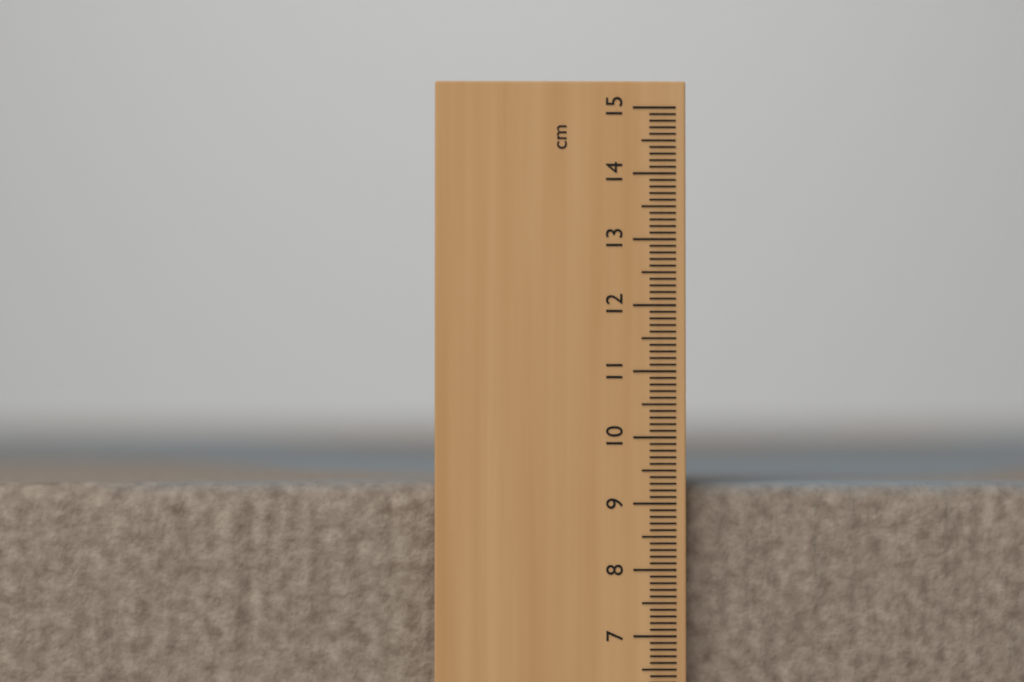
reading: 9.3 cm
